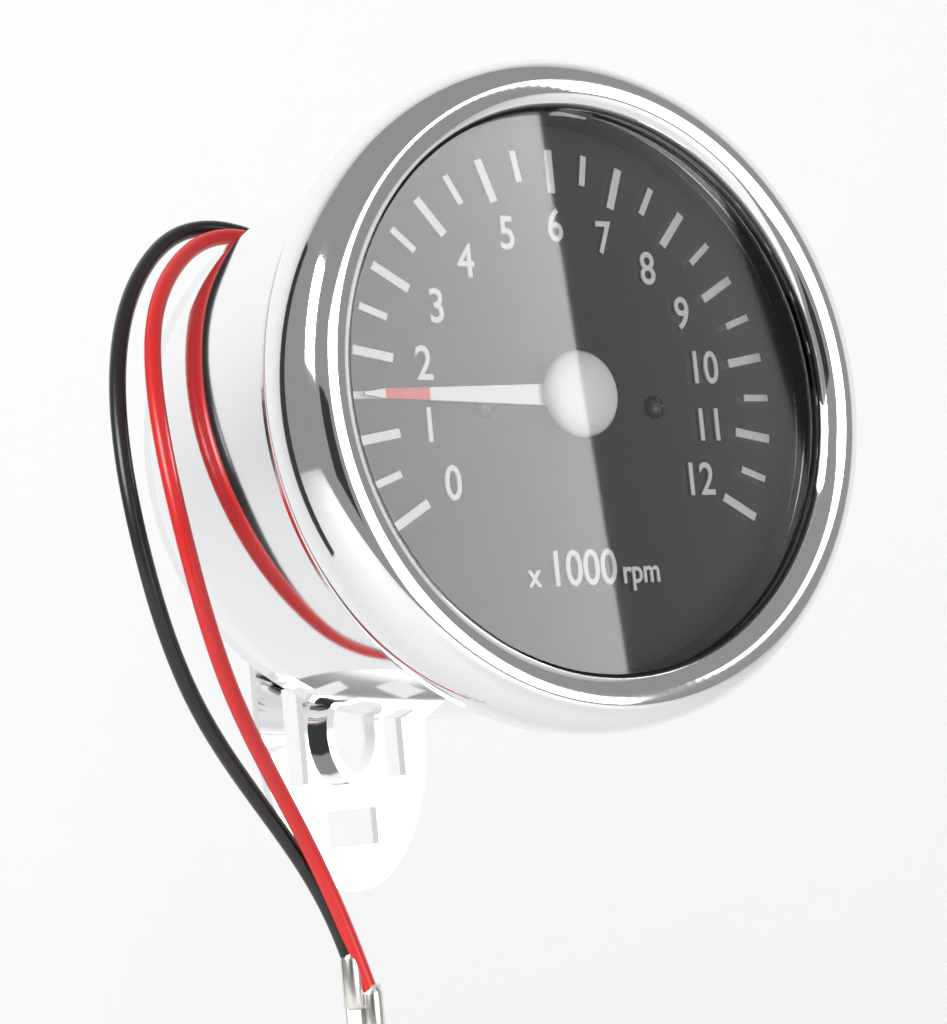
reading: 1.5 x1000 rpm
